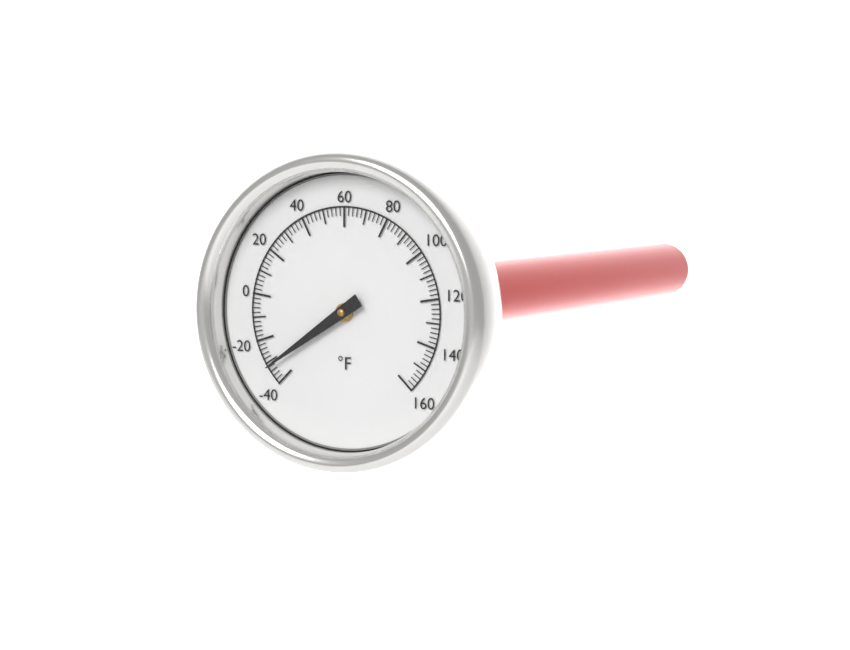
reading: -32 °F
